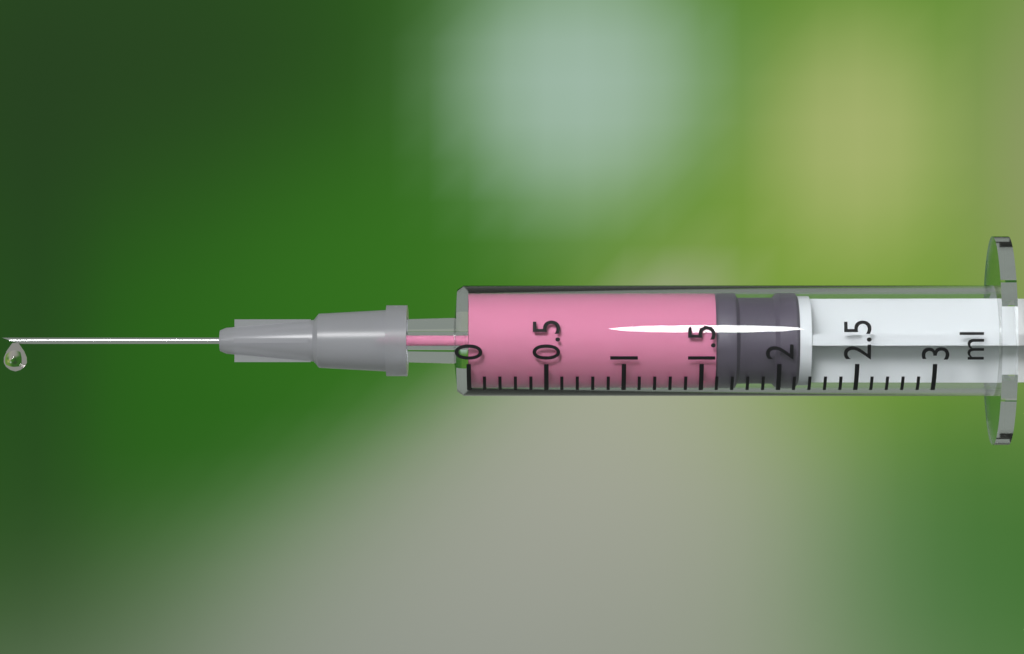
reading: 1.6 ml
